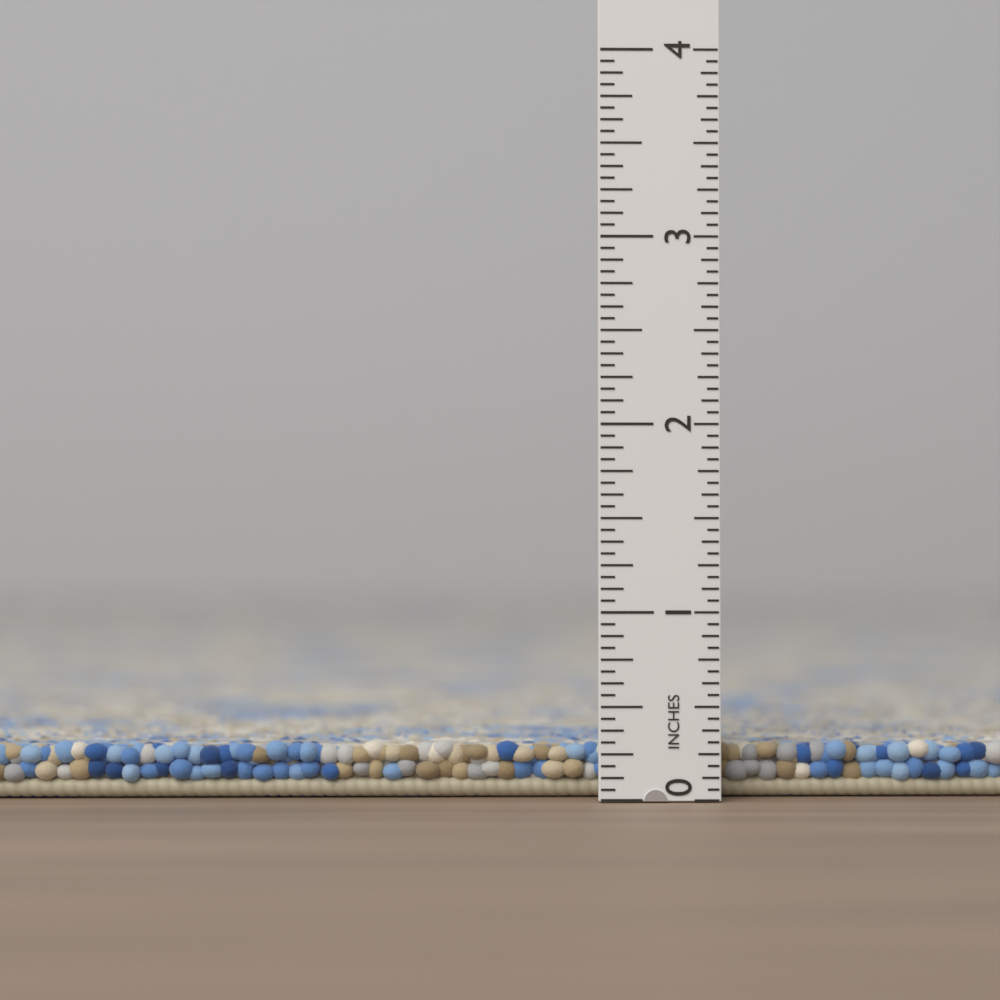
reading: 0.3125 in
